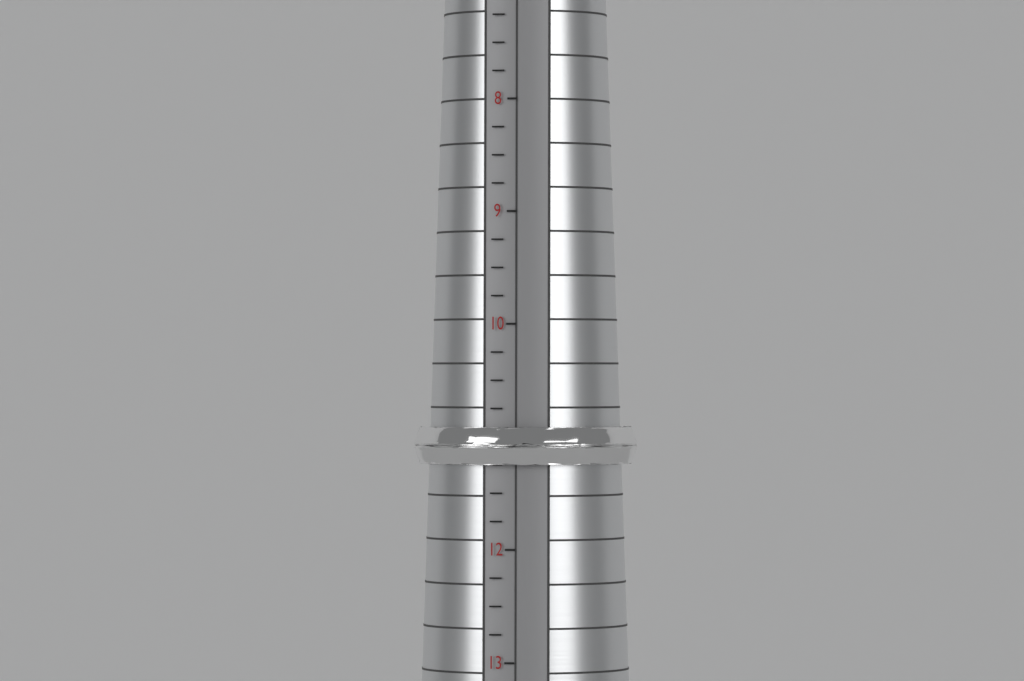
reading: 11.25 (no unit)
